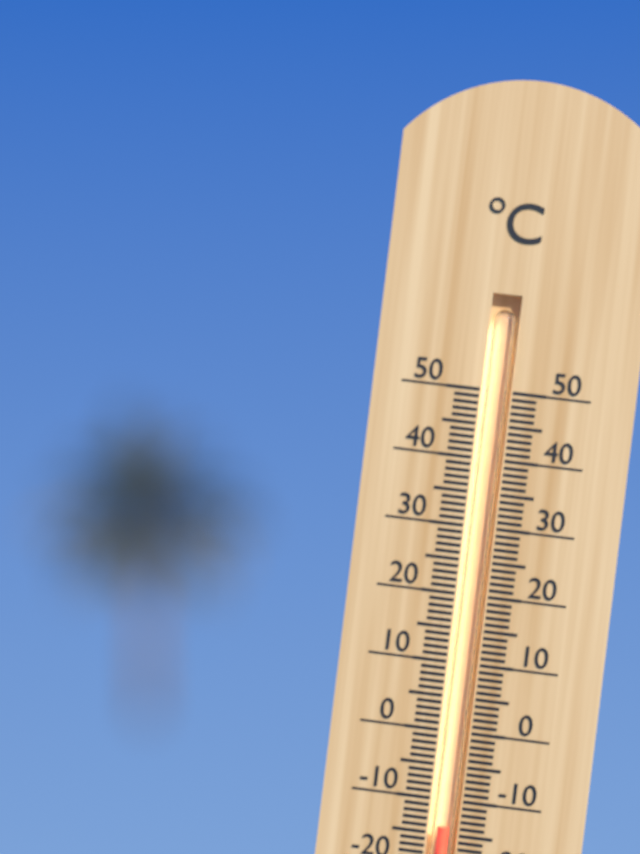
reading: -14 °C
